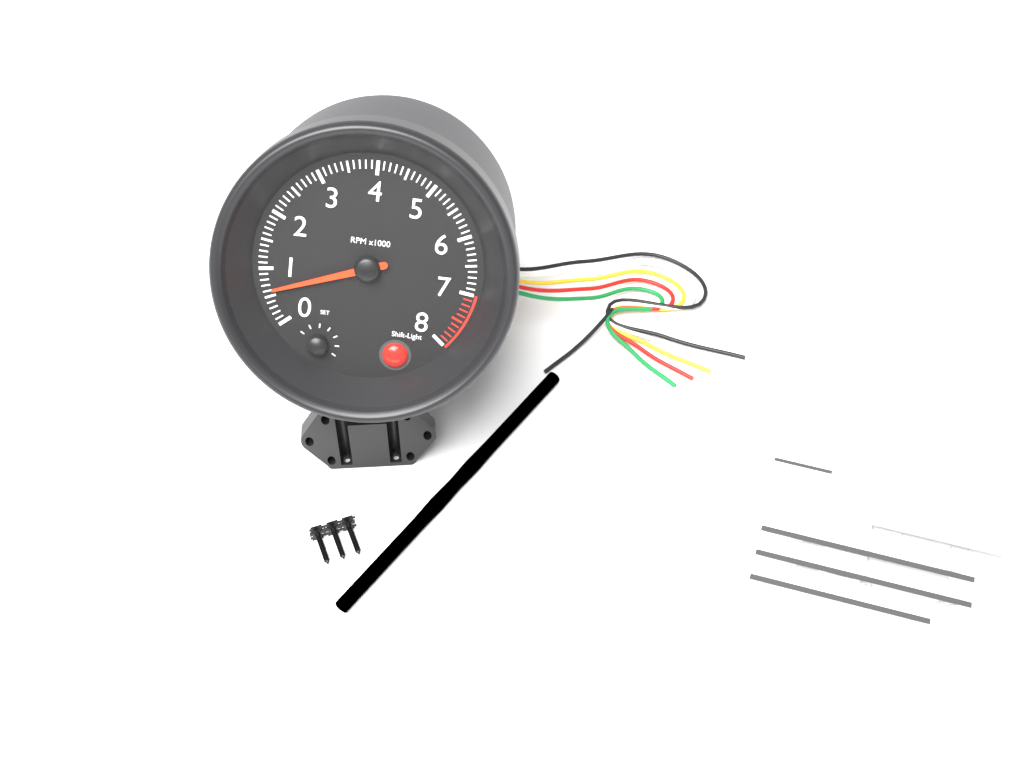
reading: 600 RPM
